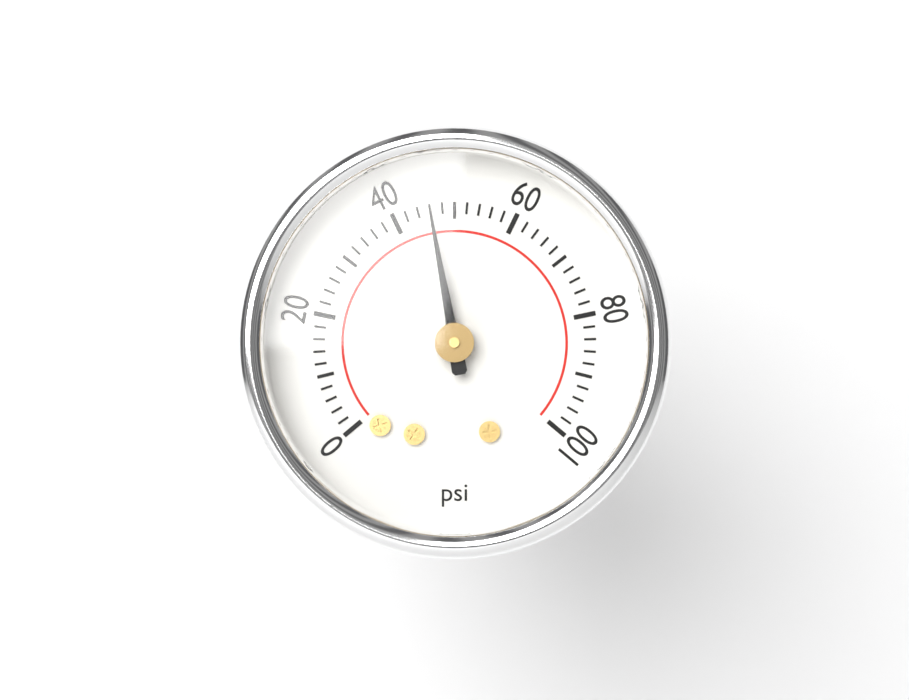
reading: 46 psi
